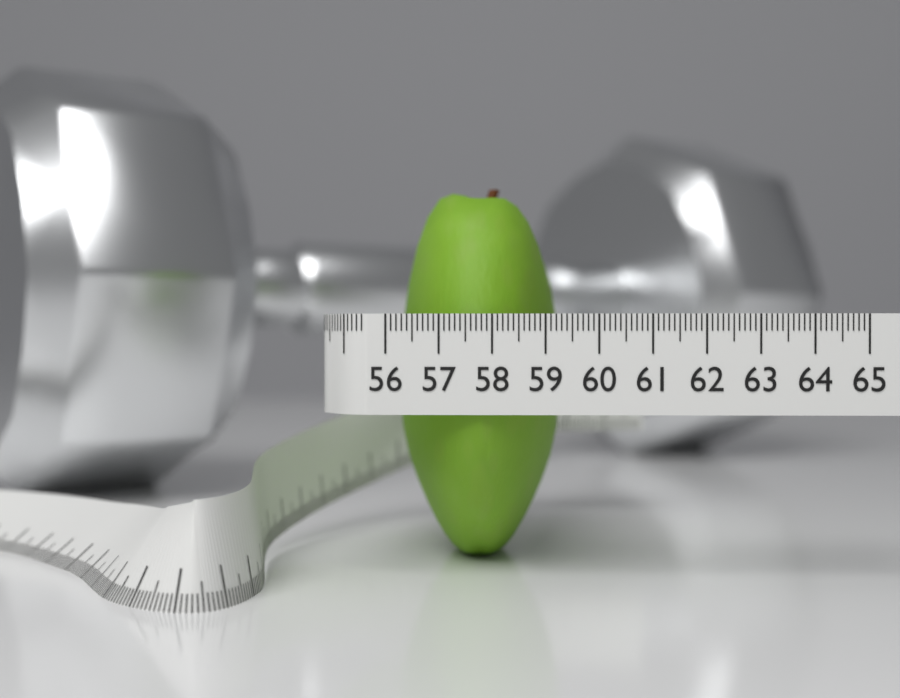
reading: 59.5 (no unit)
